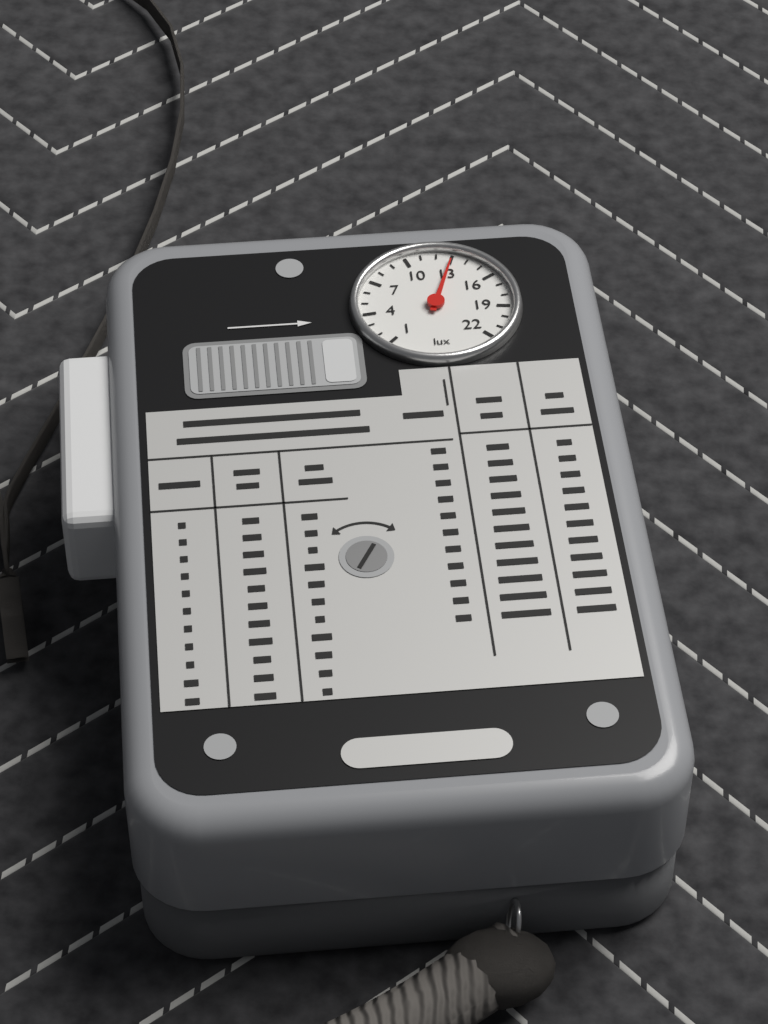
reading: 13 lux
